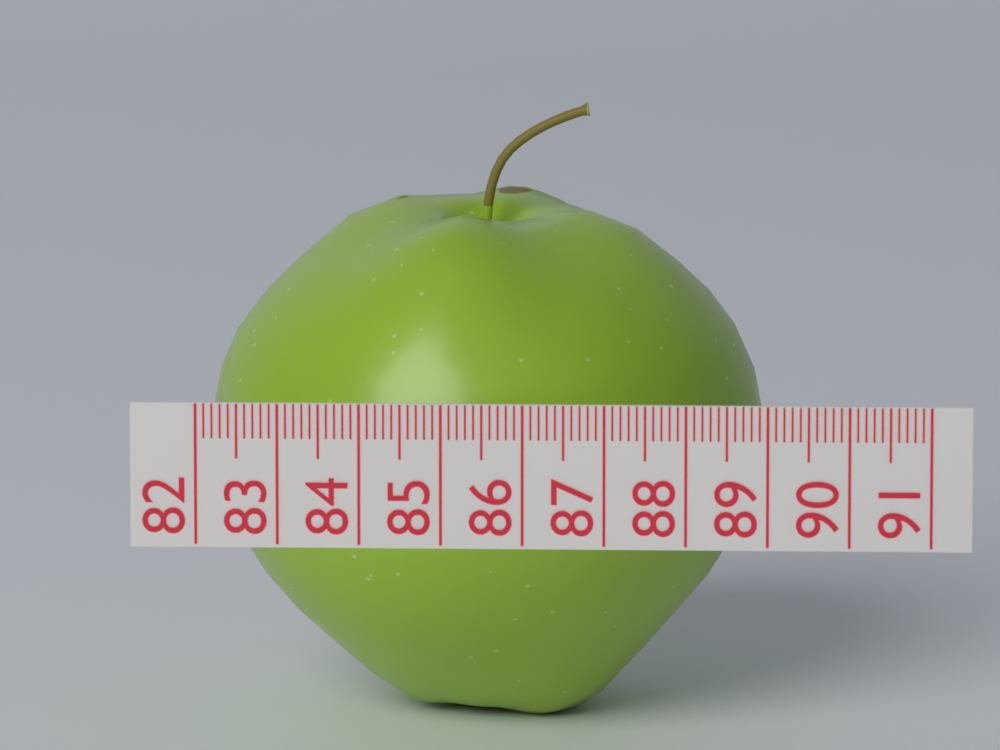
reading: 88.9 (no unit)
